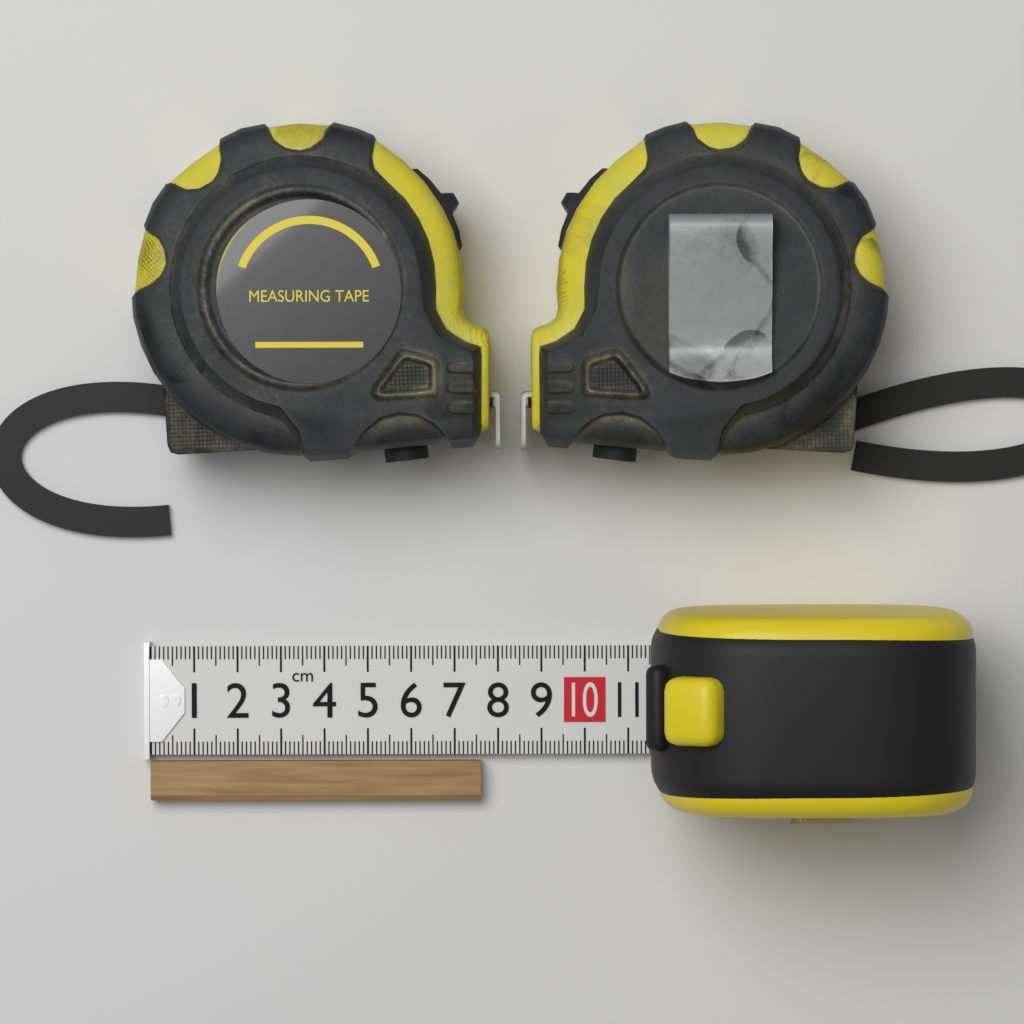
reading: 7.6 cm
